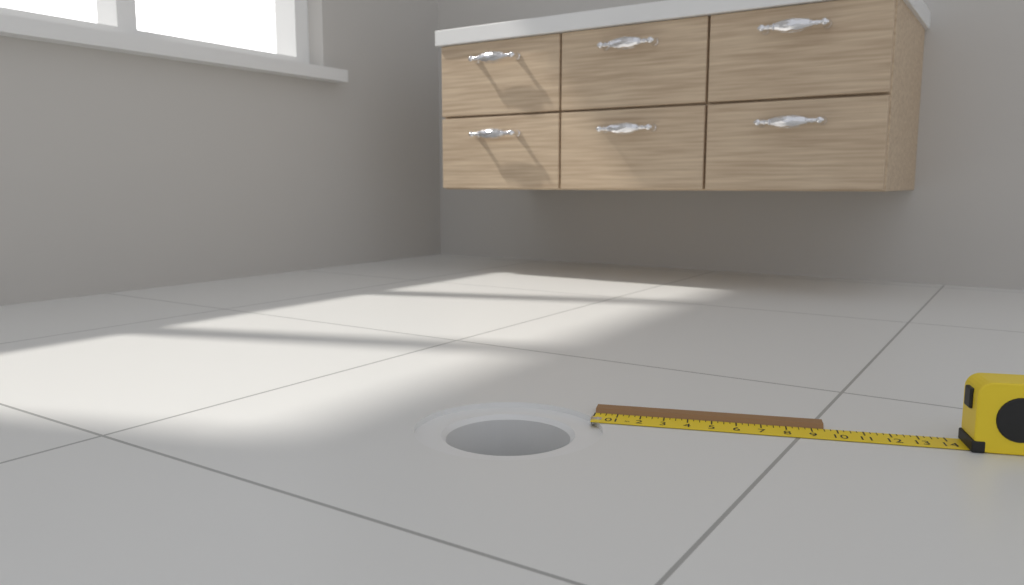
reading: 9.50 in
